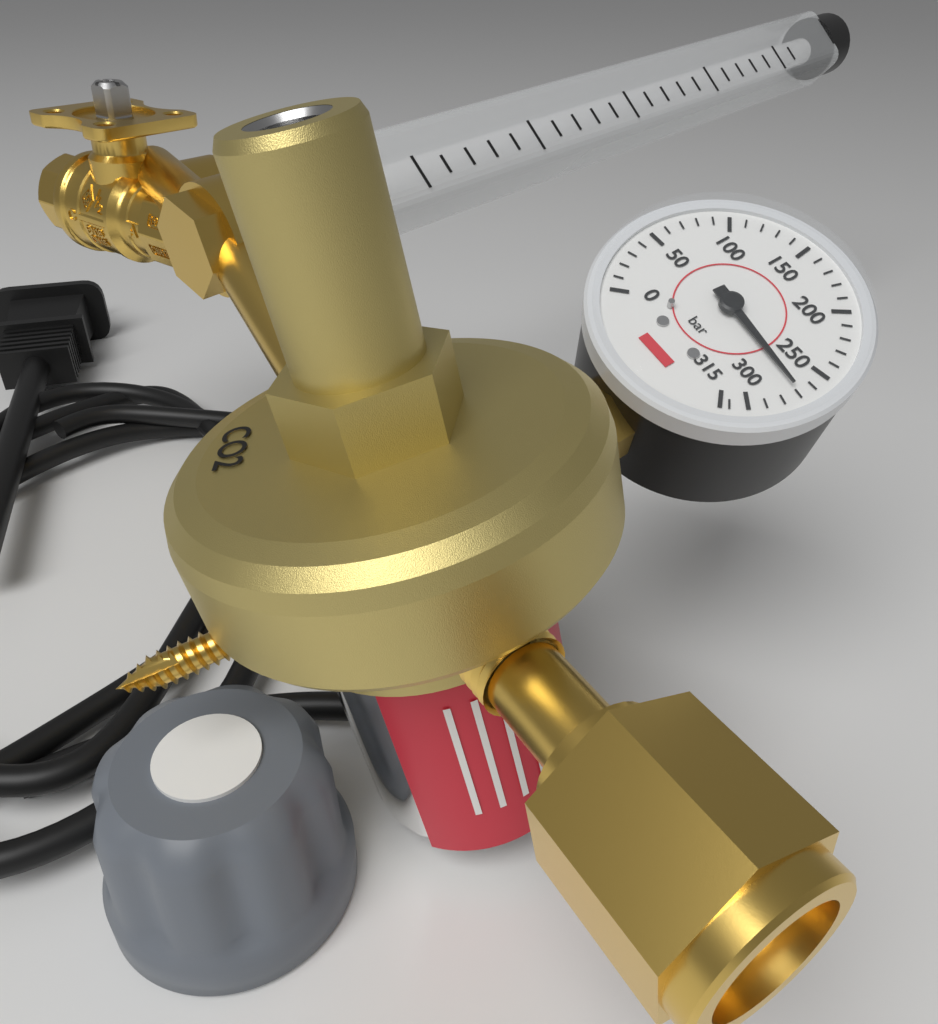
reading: 270 bar
